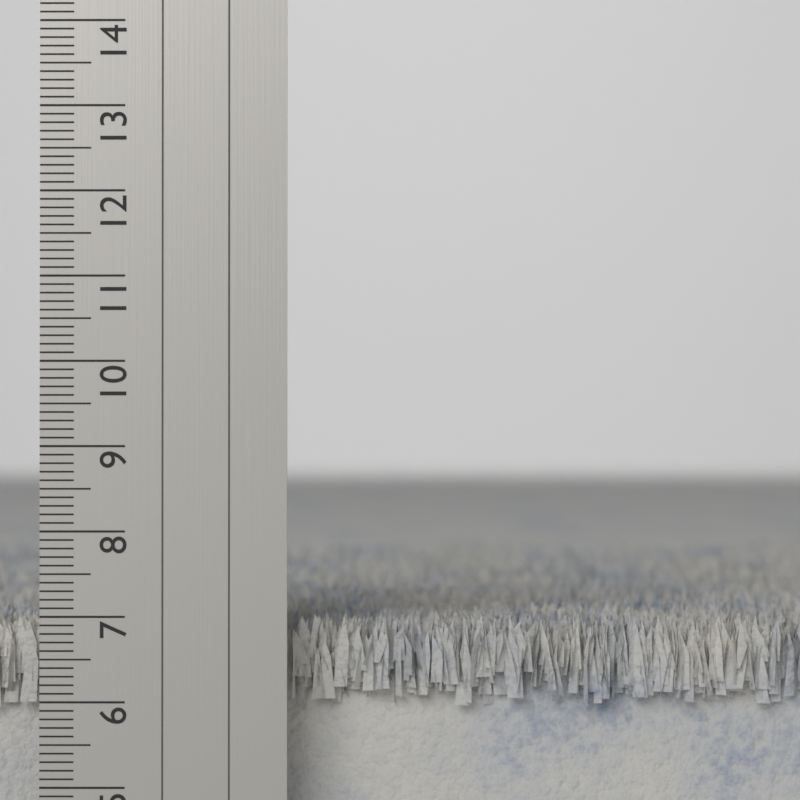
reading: 7.0 cm
